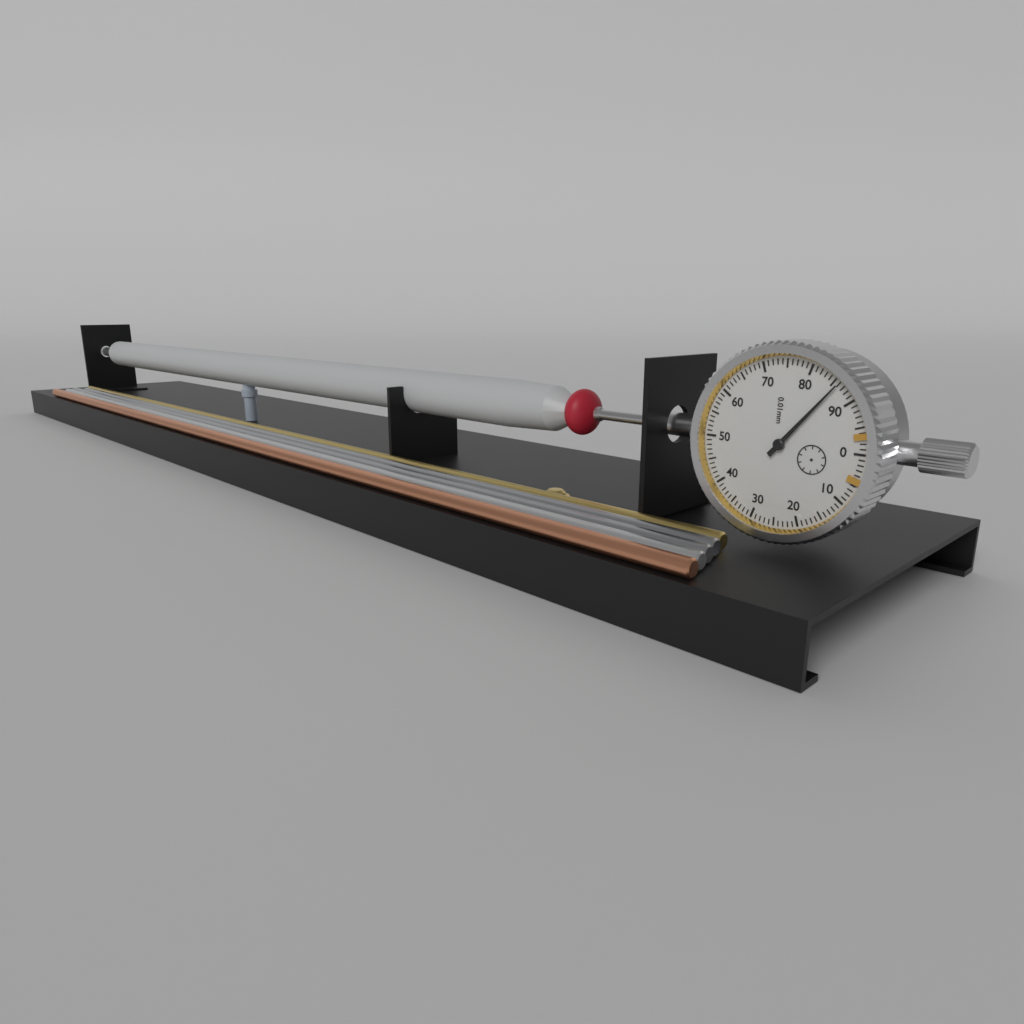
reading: 0.86 mm
